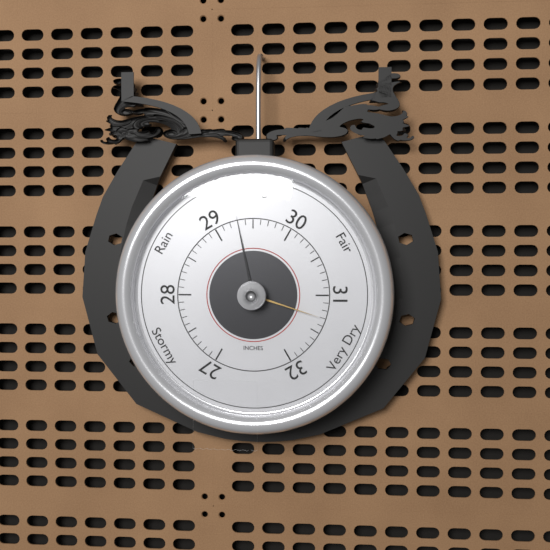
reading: 29.3 inHg
